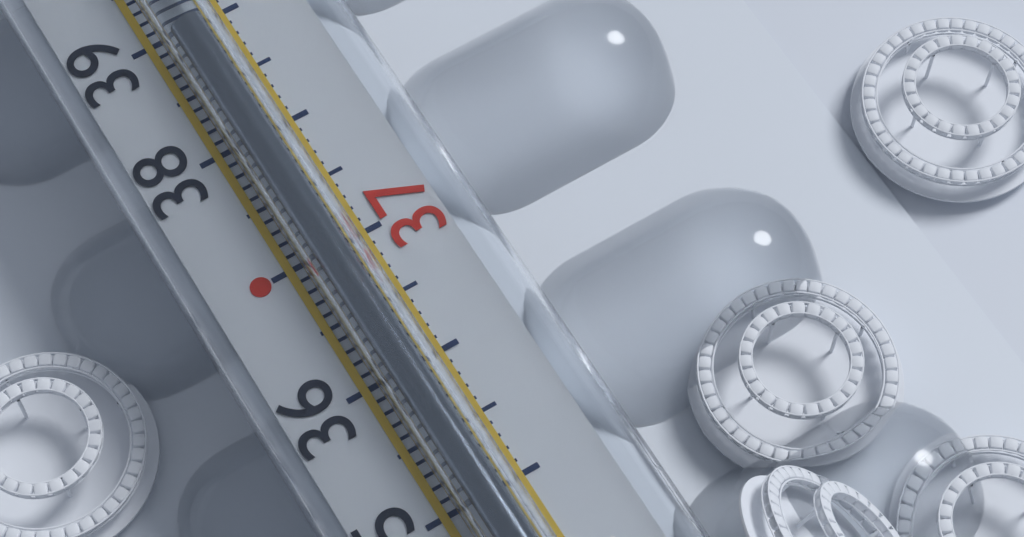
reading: 38.9 °C
